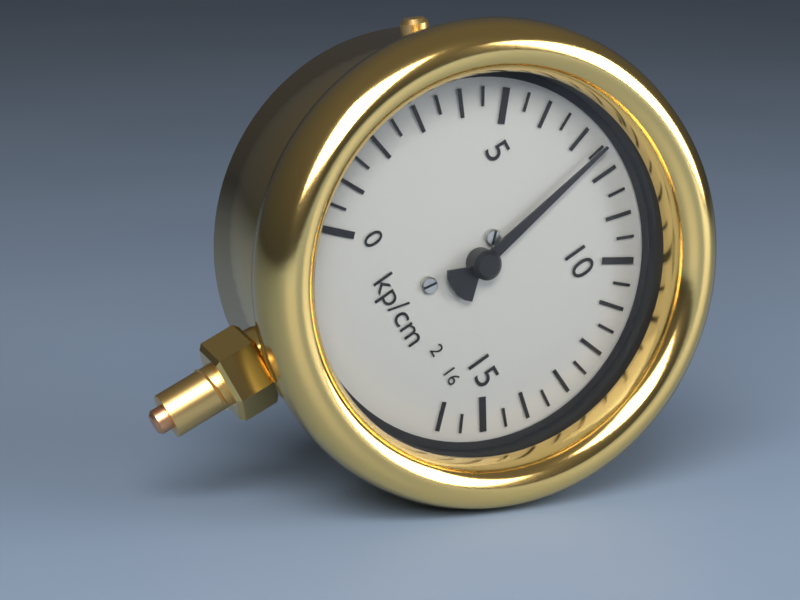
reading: 7.5 kp/cm²
